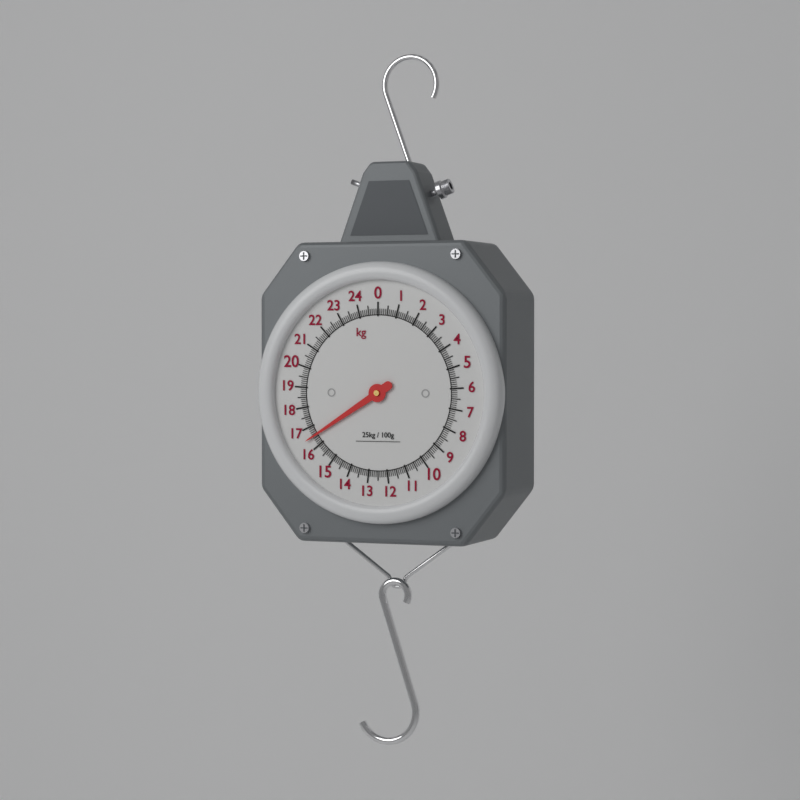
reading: 16.5 kg
